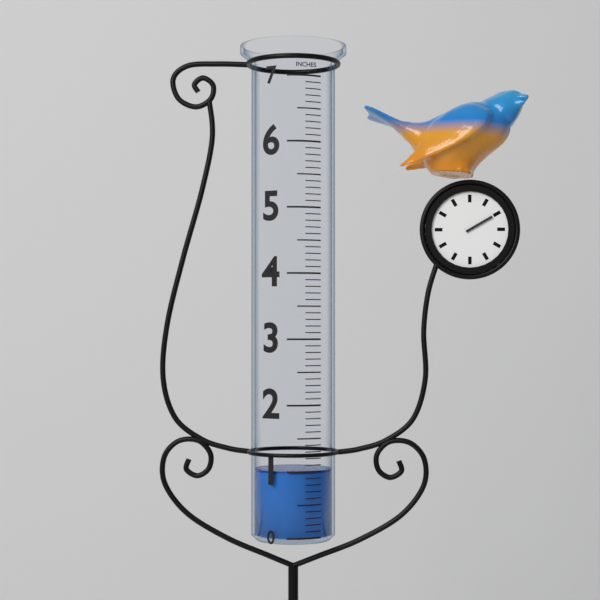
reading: 1.0 in
